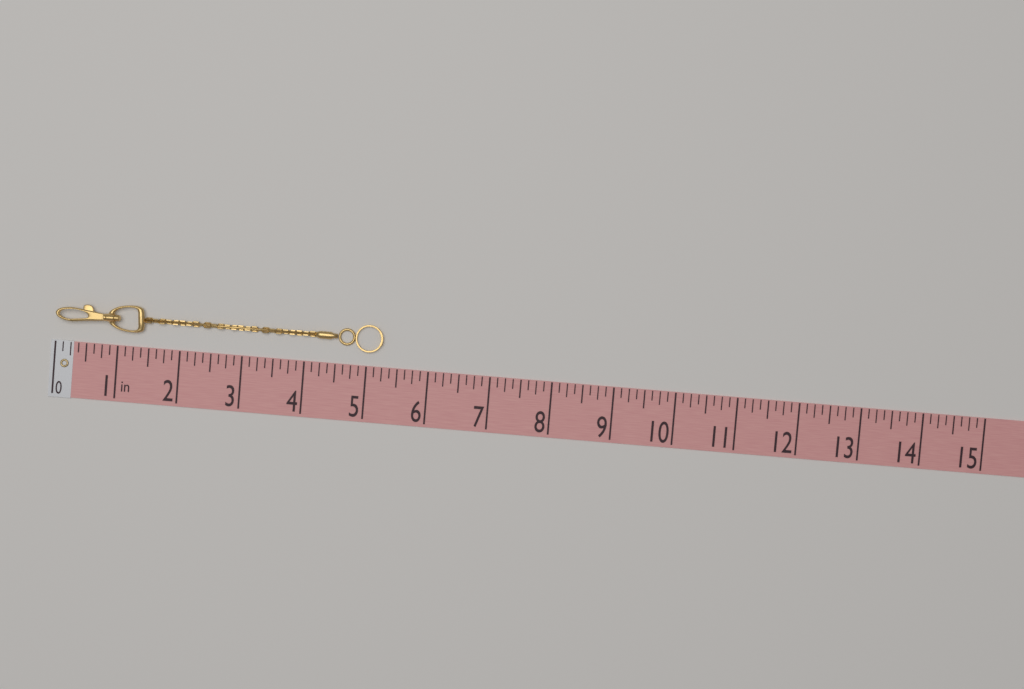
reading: 5.250 in
